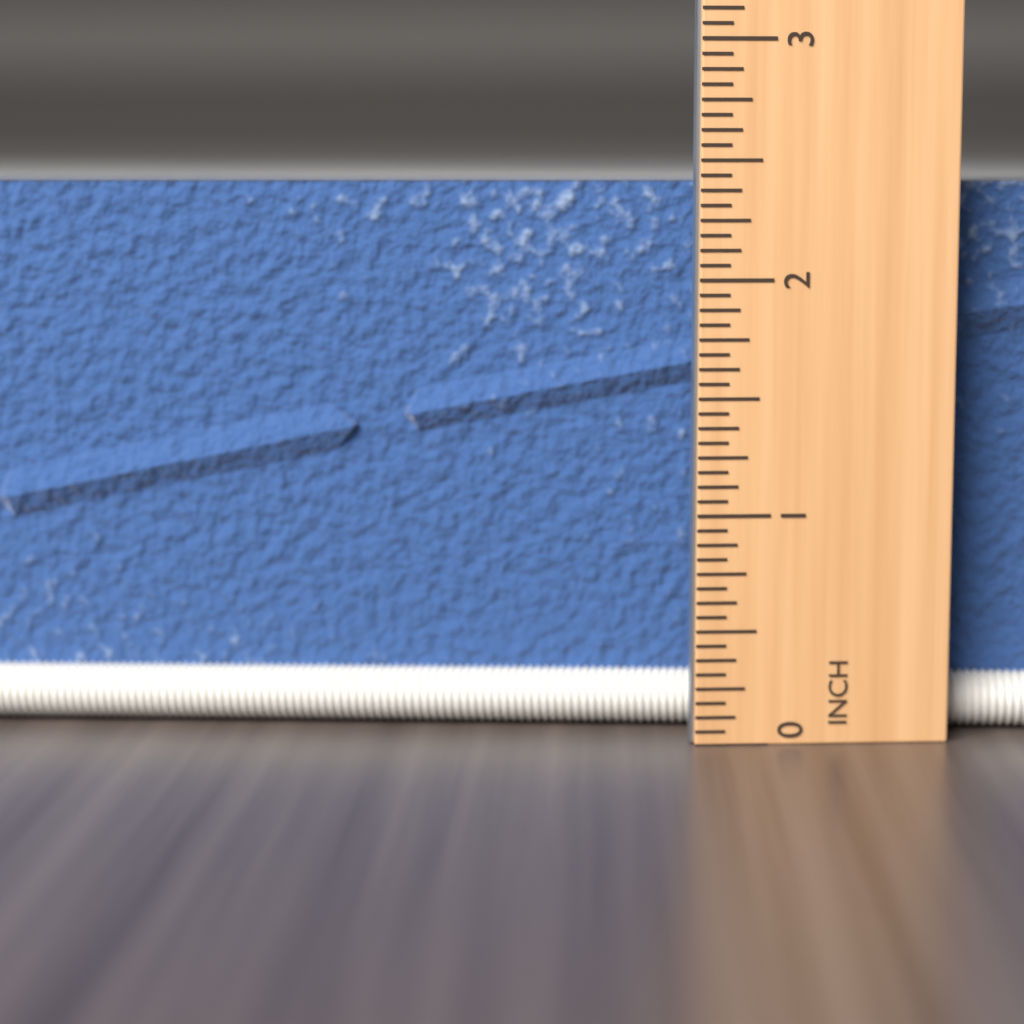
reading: 2.4375 in
